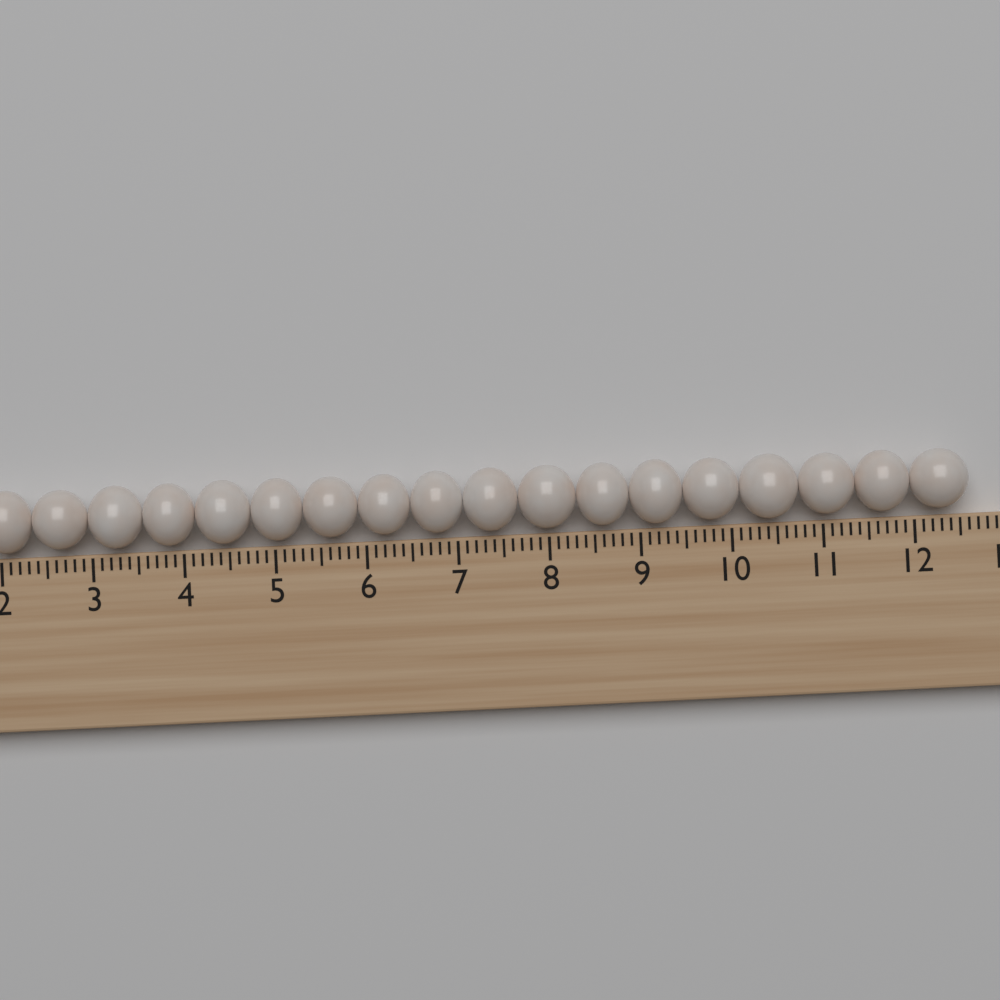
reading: 12.6 (no unit)
